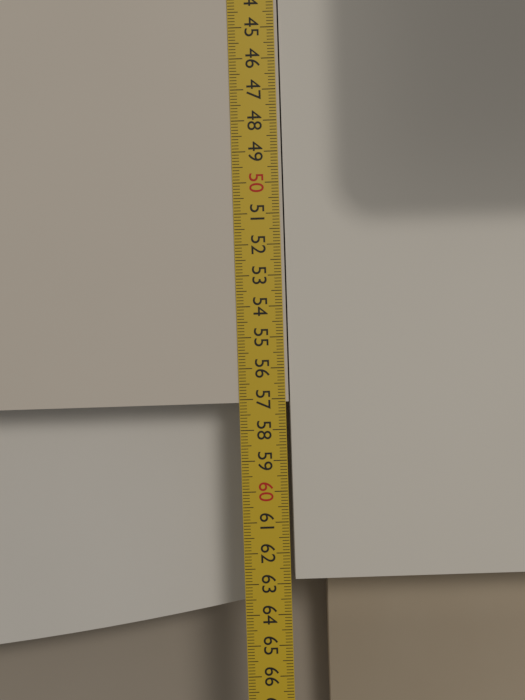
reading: 57.1 cm
